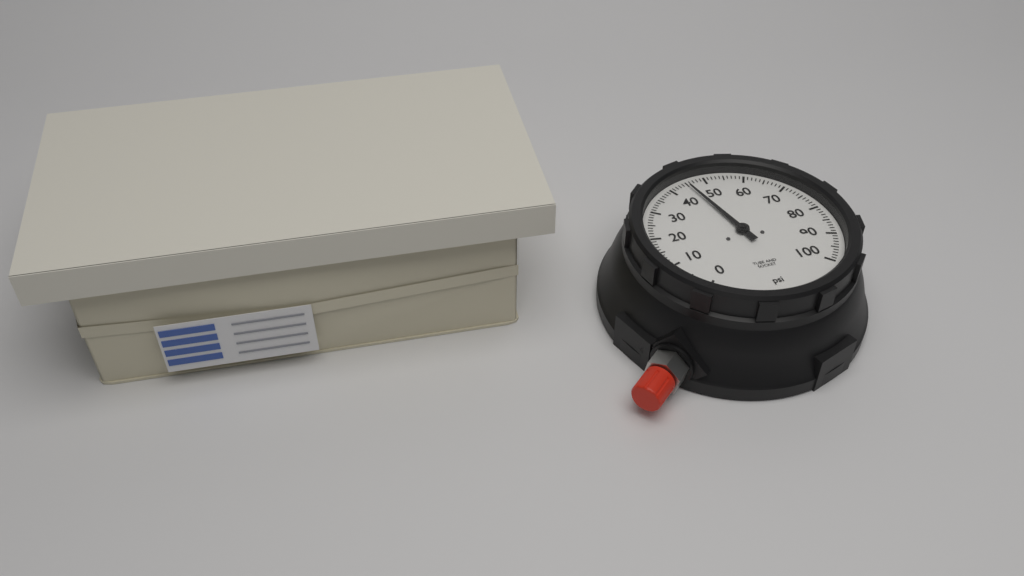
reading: 45 psi
